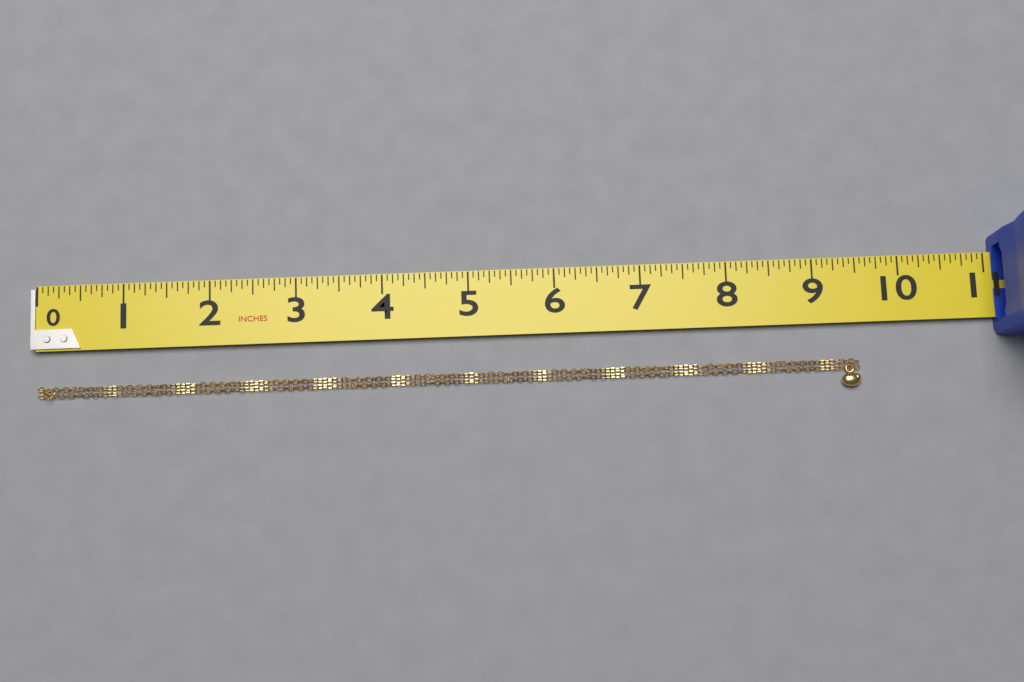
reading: 9.5000 in
